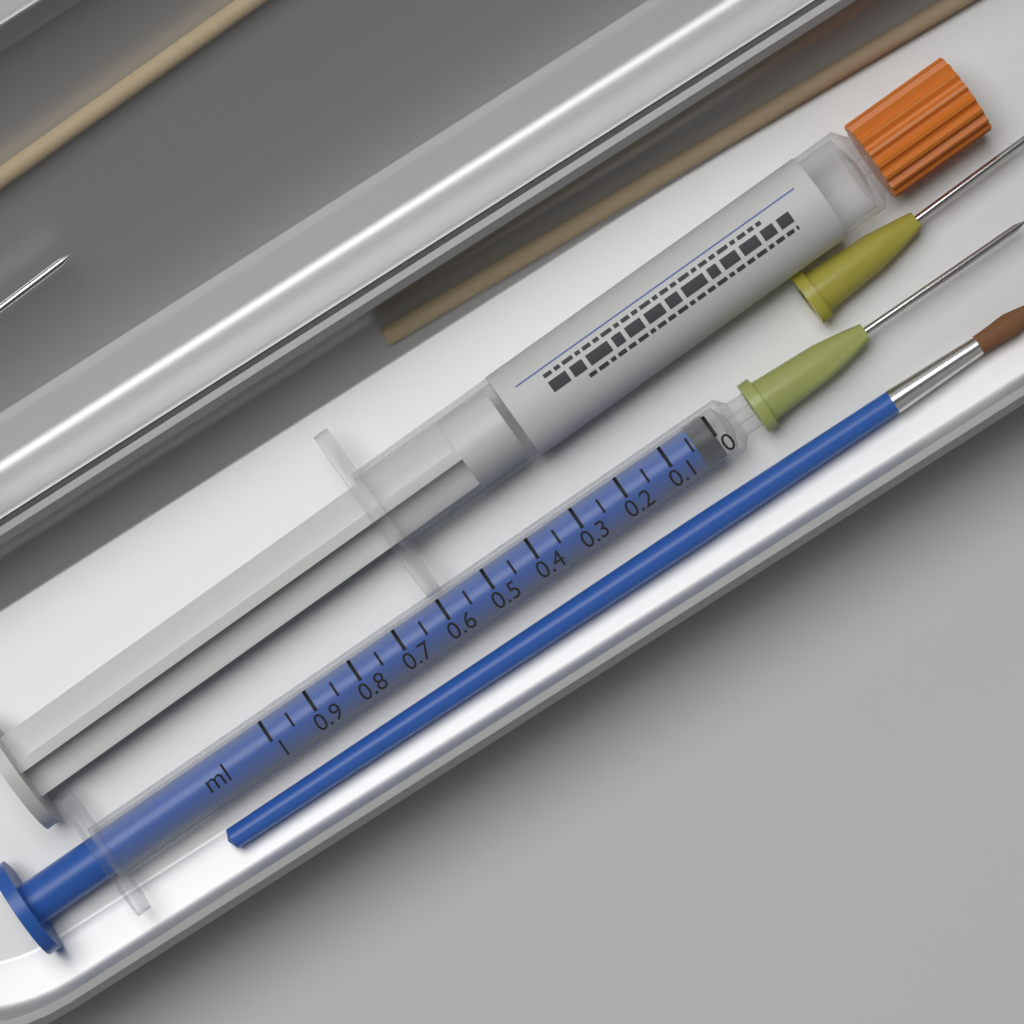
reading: 0.00 ml
